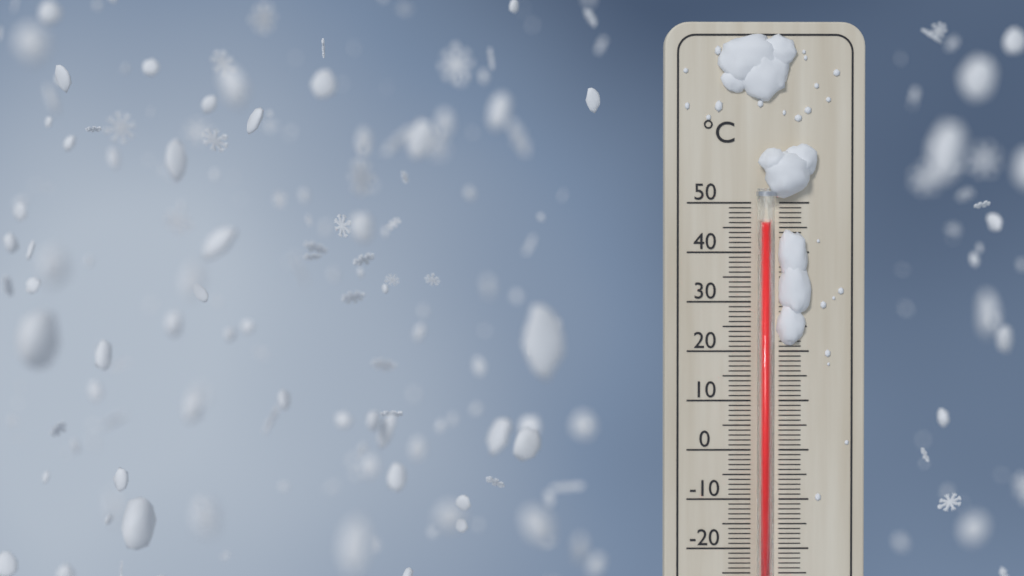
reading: 46 °C
